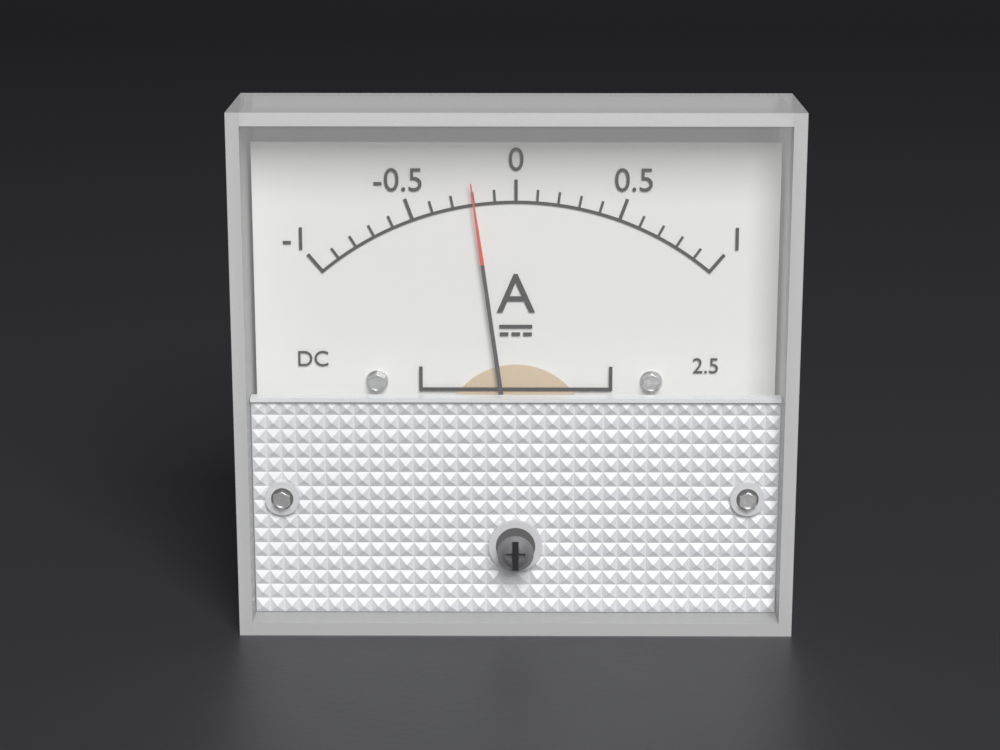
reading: -0.2 A
